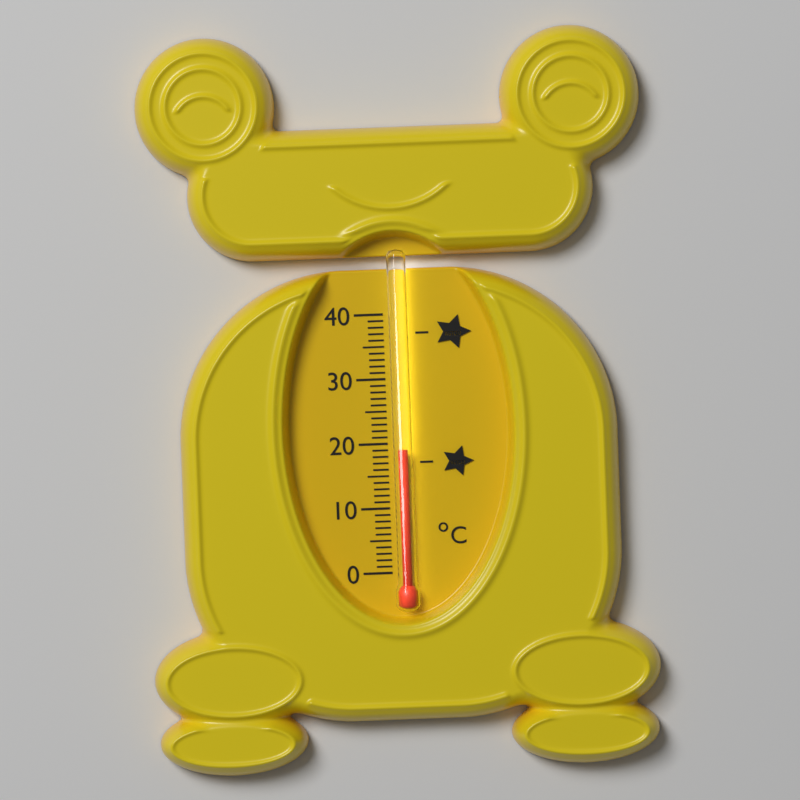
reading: 19 °C
